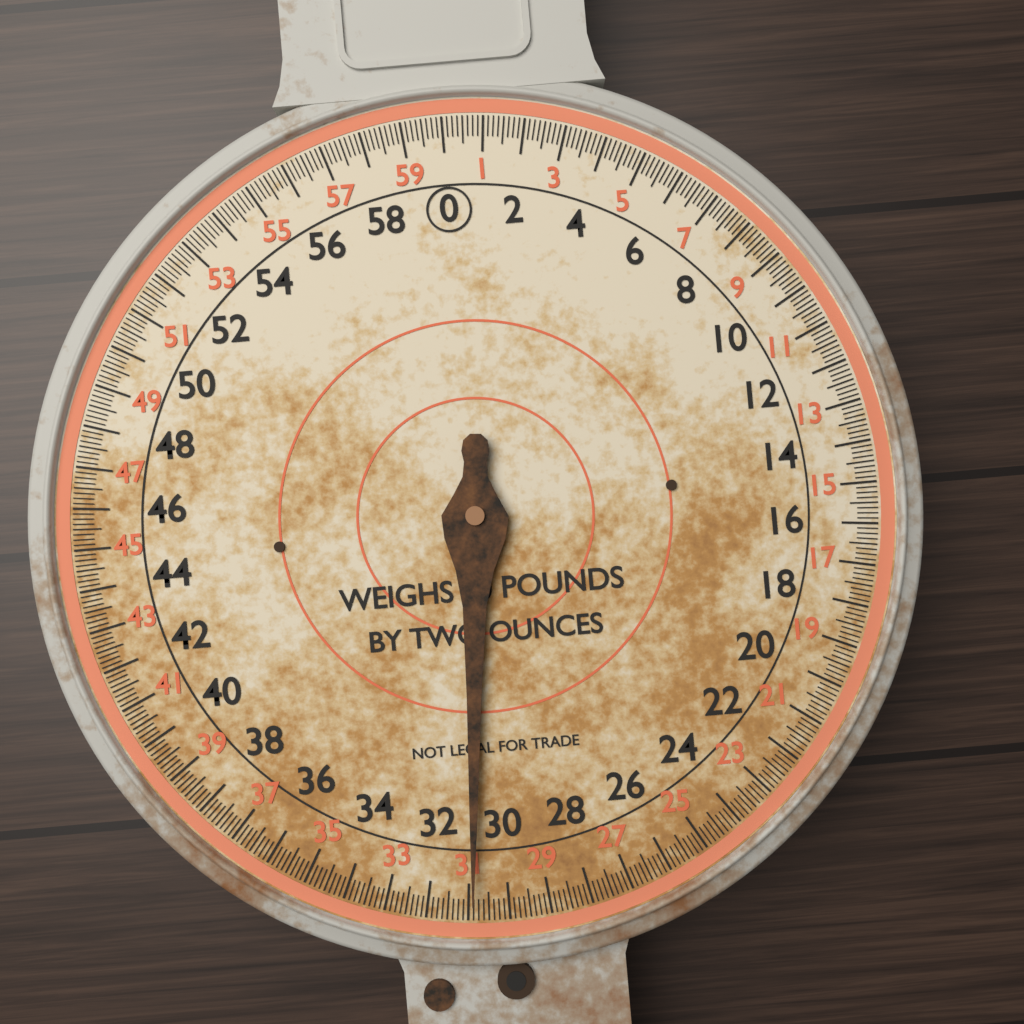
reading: 30.875 lb
